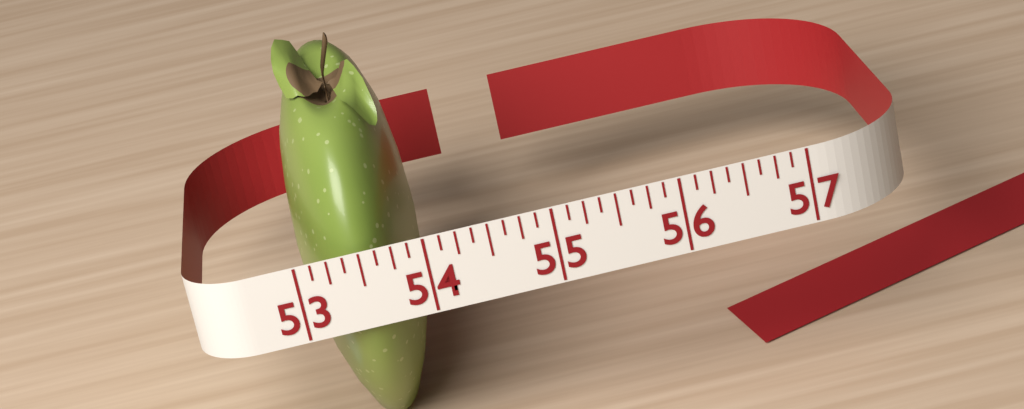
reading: 54.000 (no unit)
